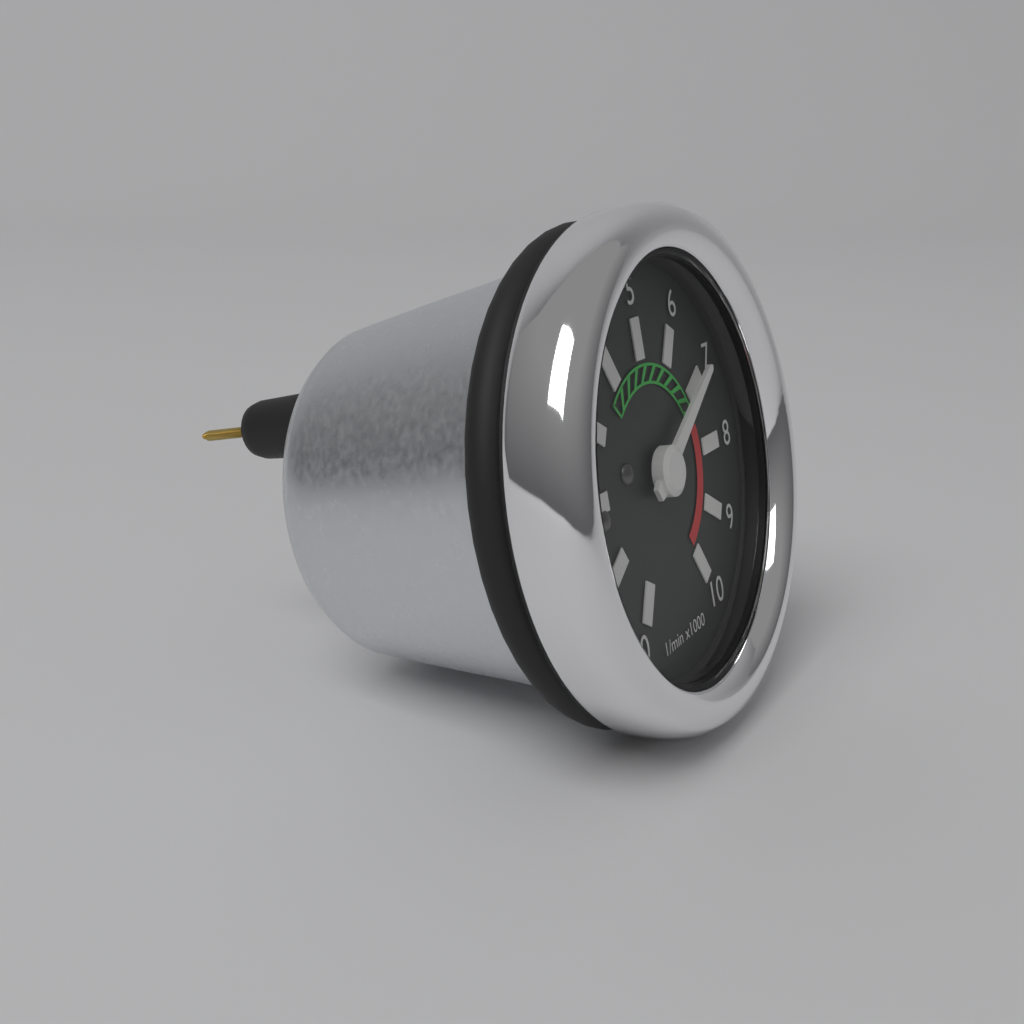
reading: 7000 1/min
